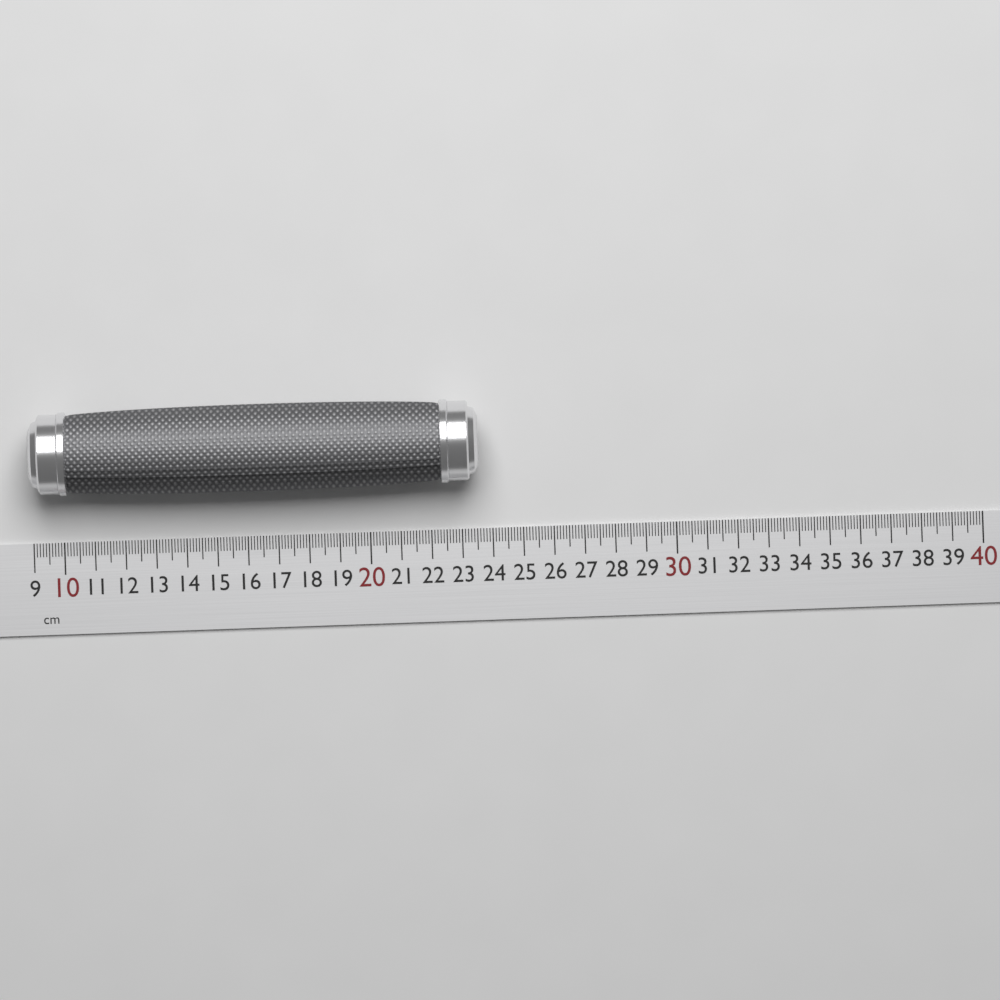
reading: 23.6 cm
